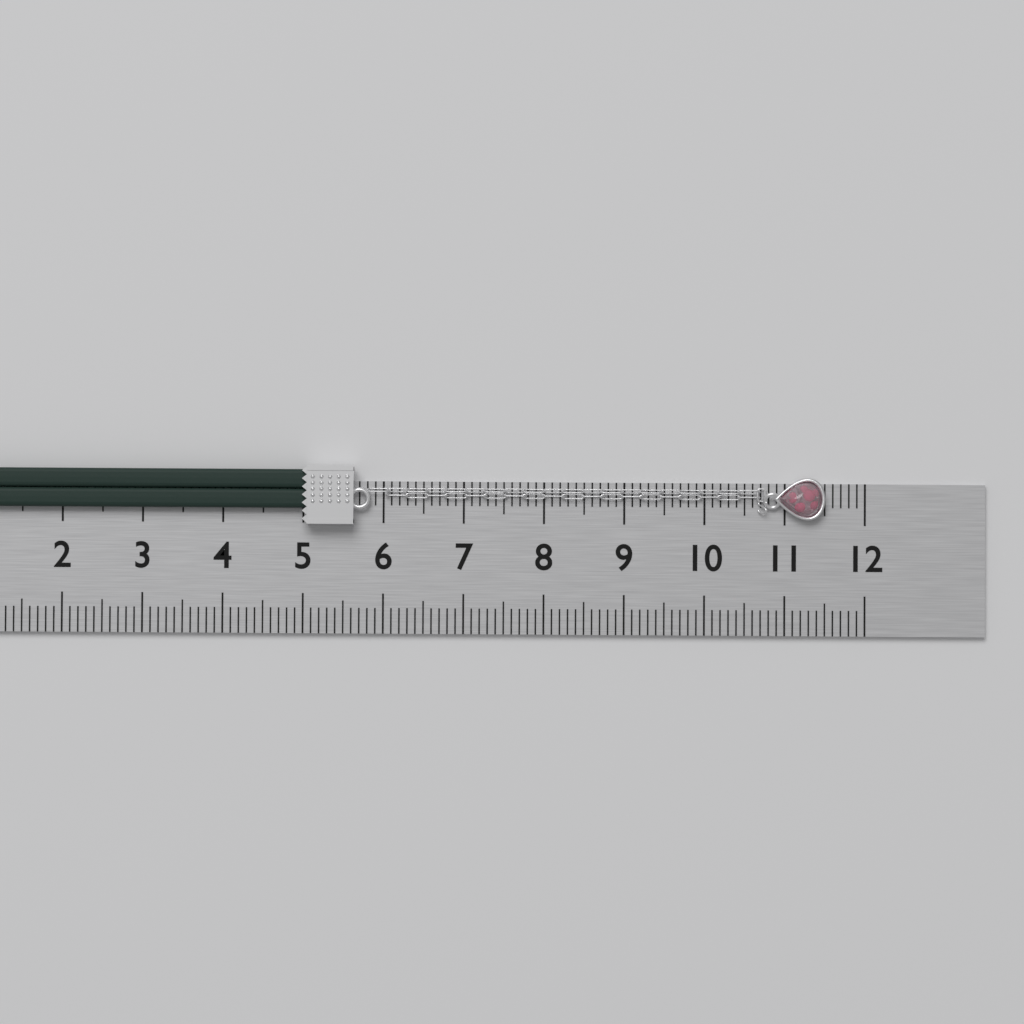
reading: 11.5 (no unit)
